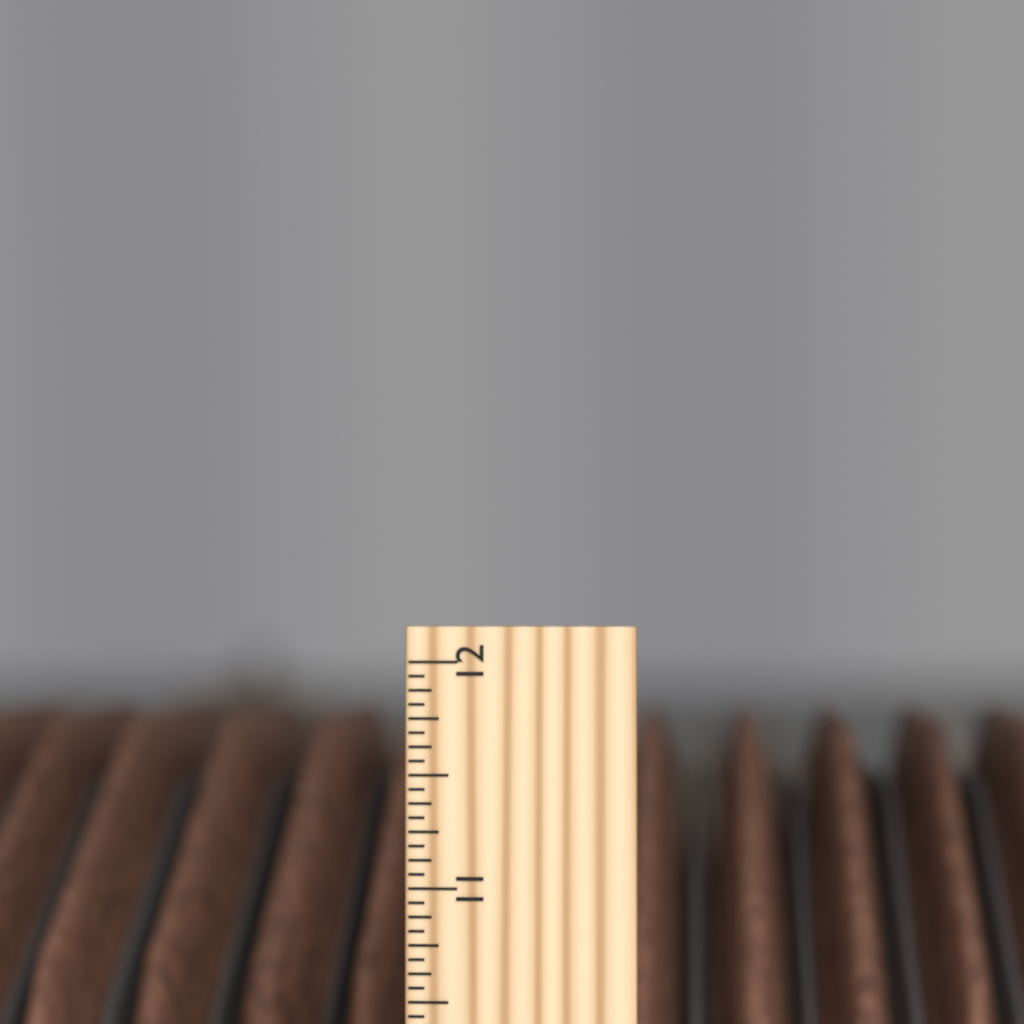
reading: 11.6875 inch
